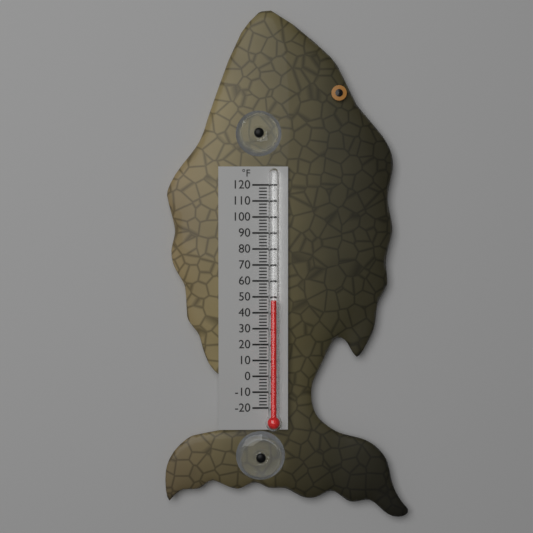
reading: 48 °F
